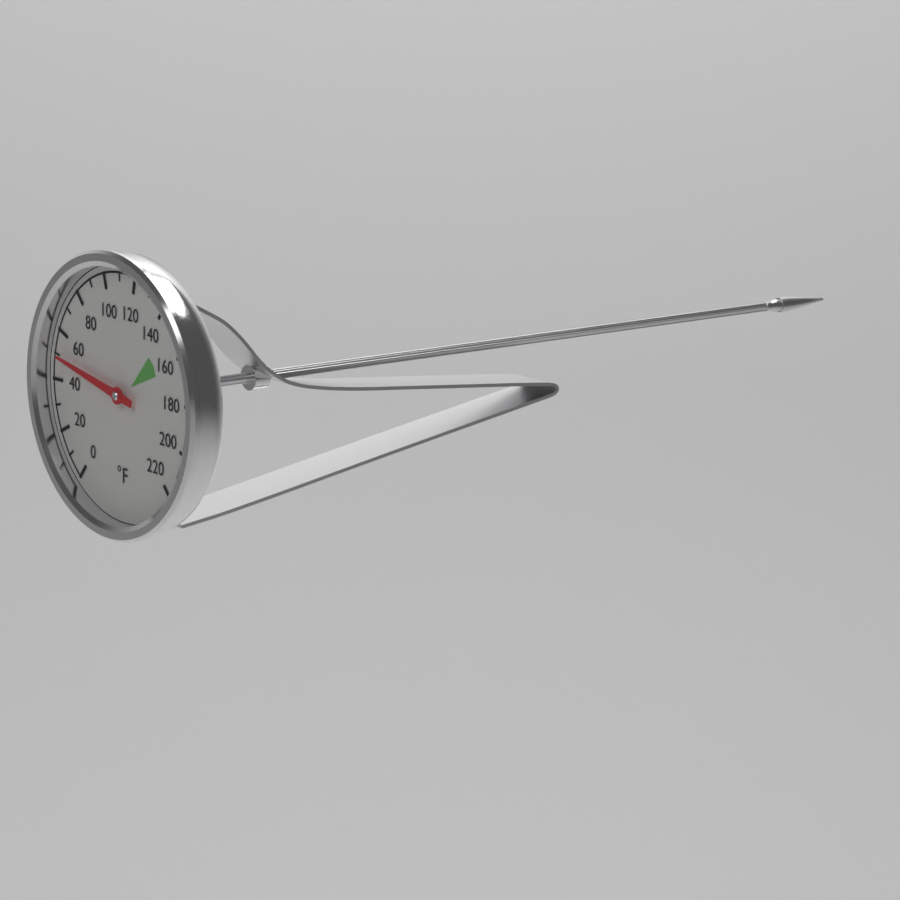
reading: 50 °F
